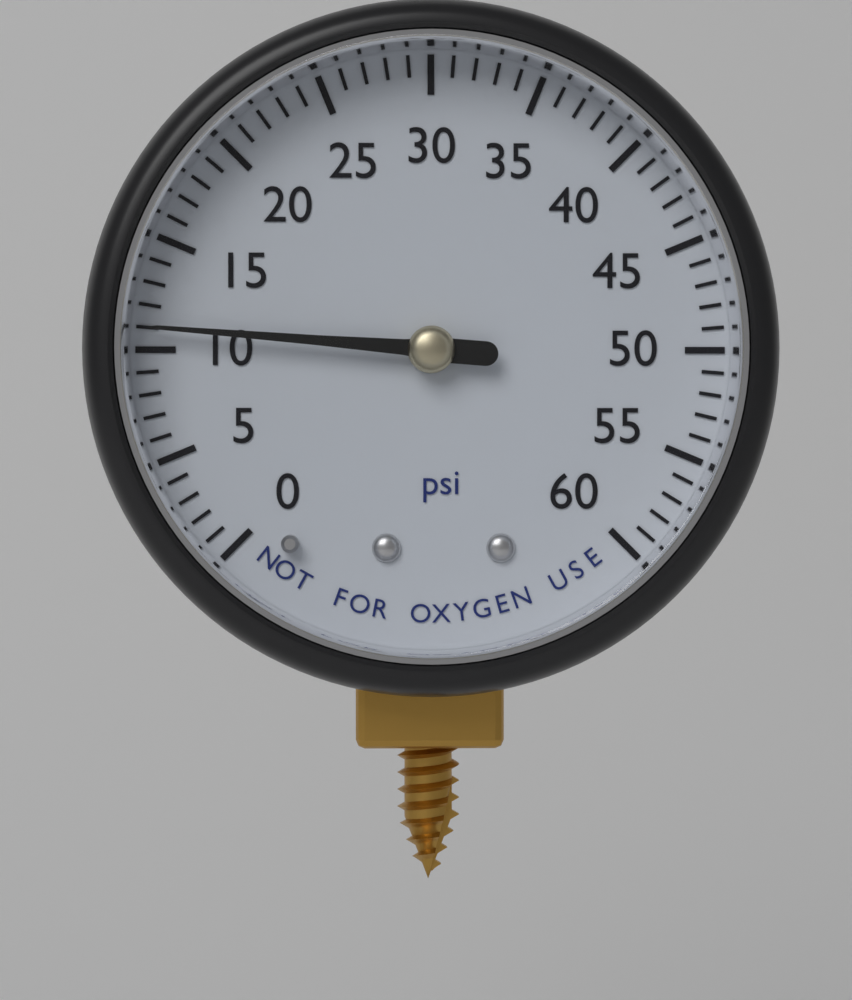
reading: 11 psi
